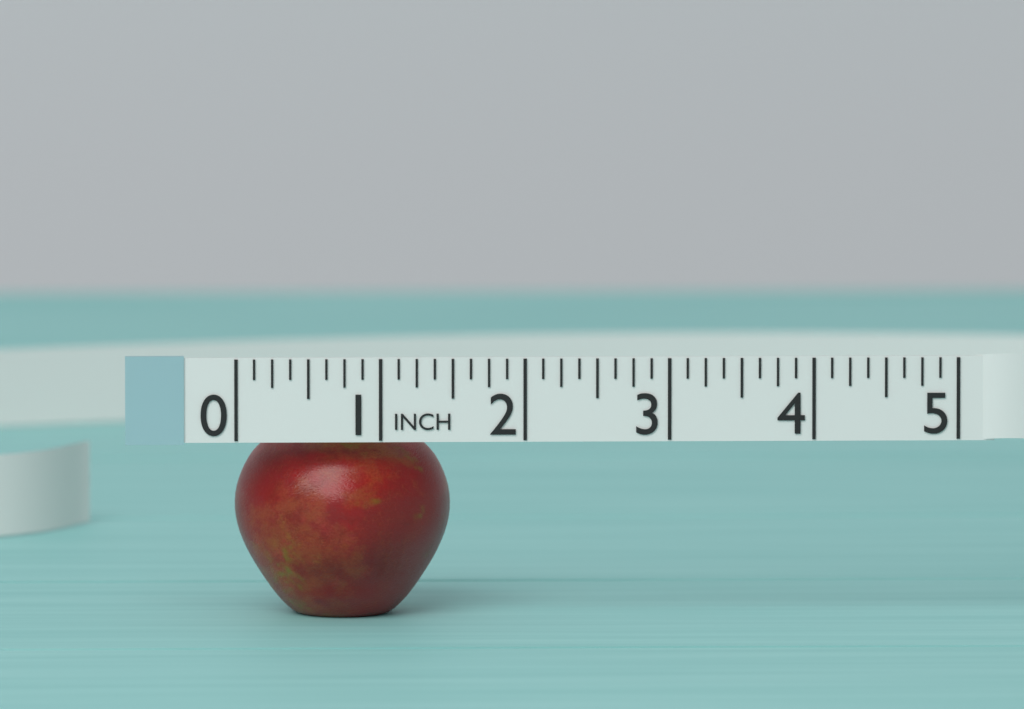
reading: 1.500 in
